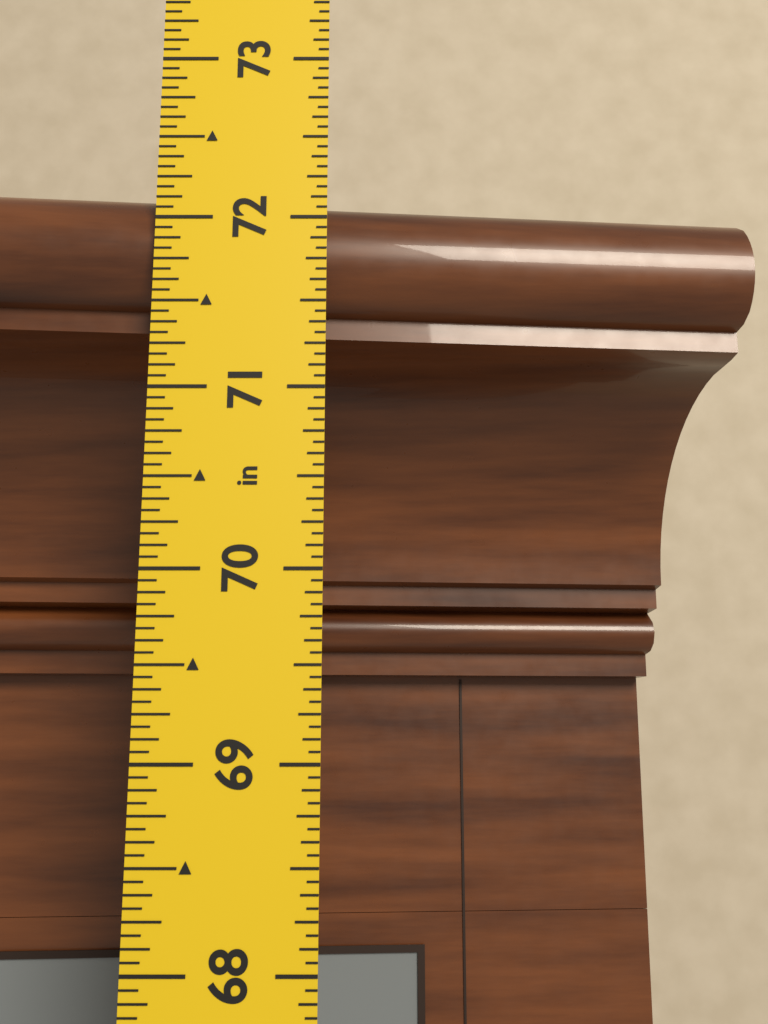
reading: 72.2000 in
